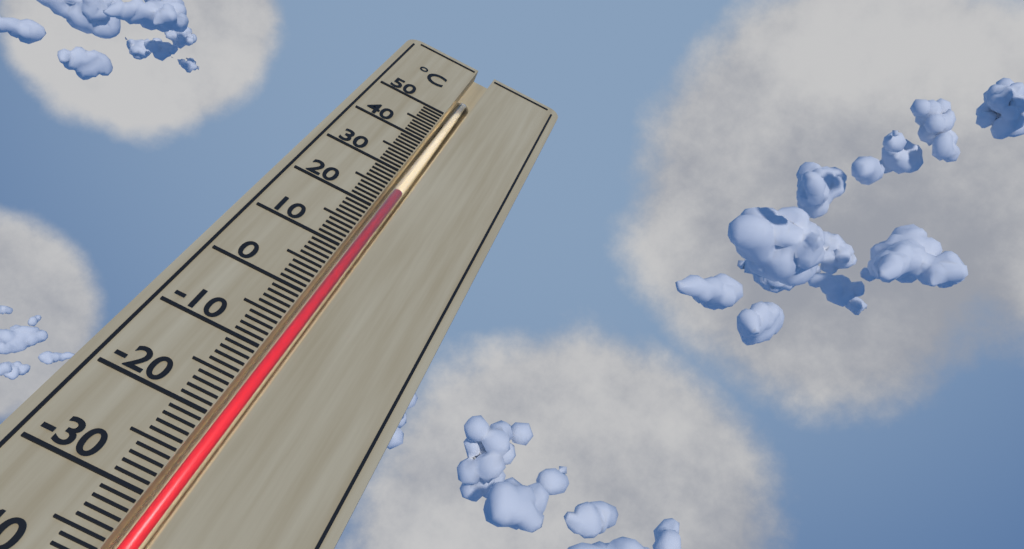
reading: 26 °C
